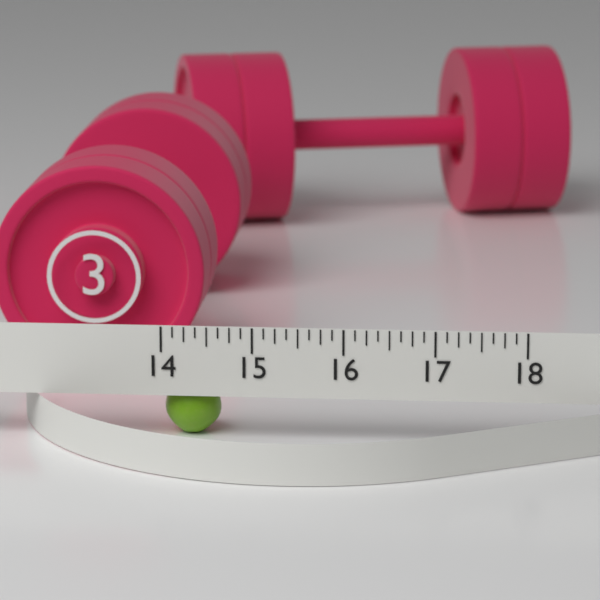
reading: 14.625 (no unit)
